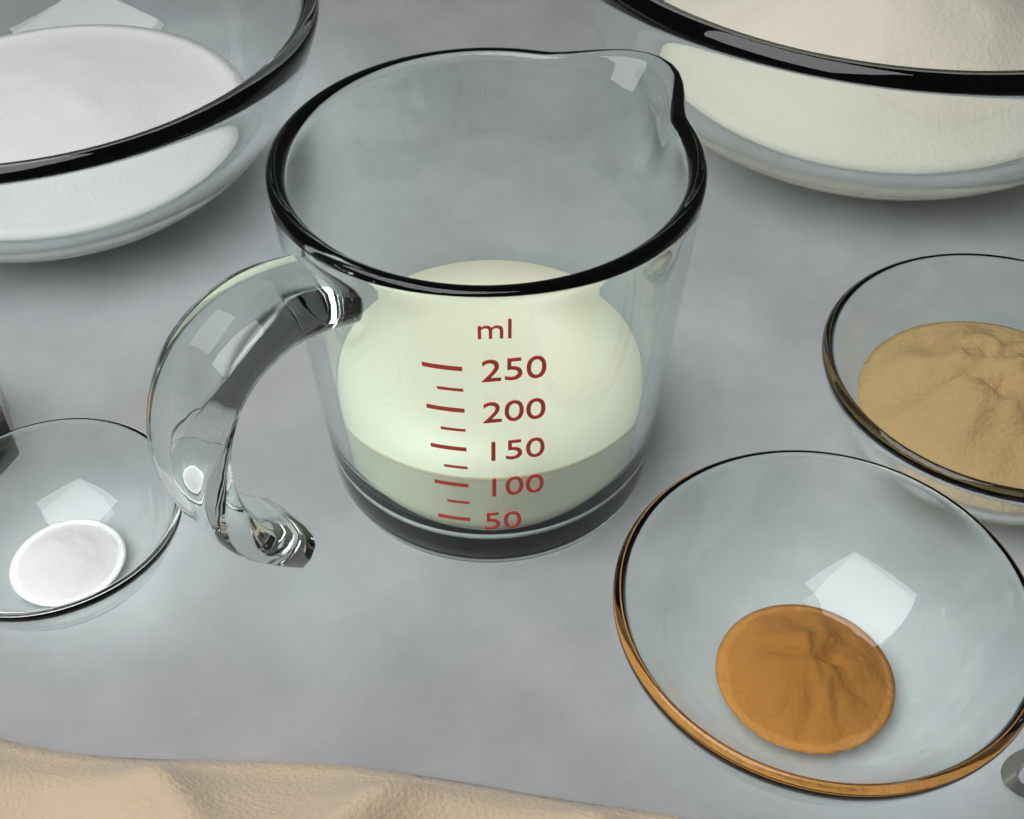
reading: 100 ml
